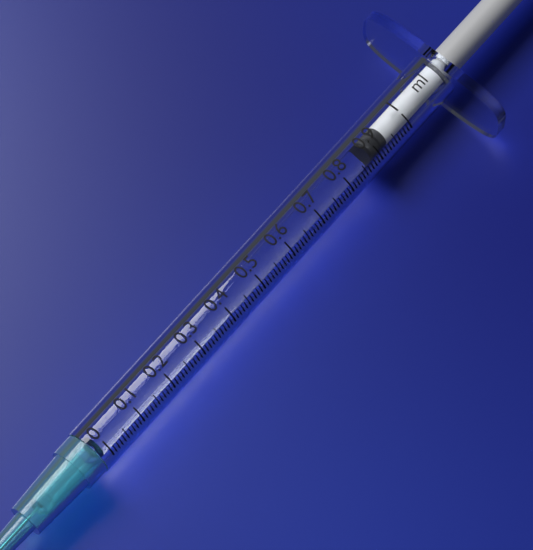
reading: 0.89 ml
